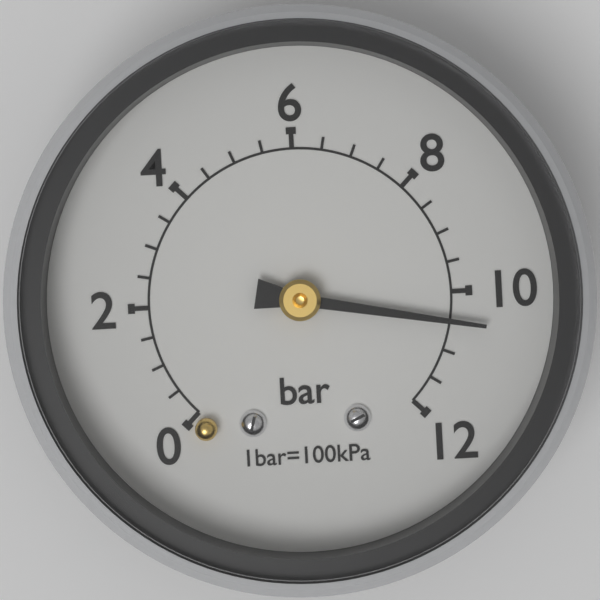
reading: 10.5 bar
